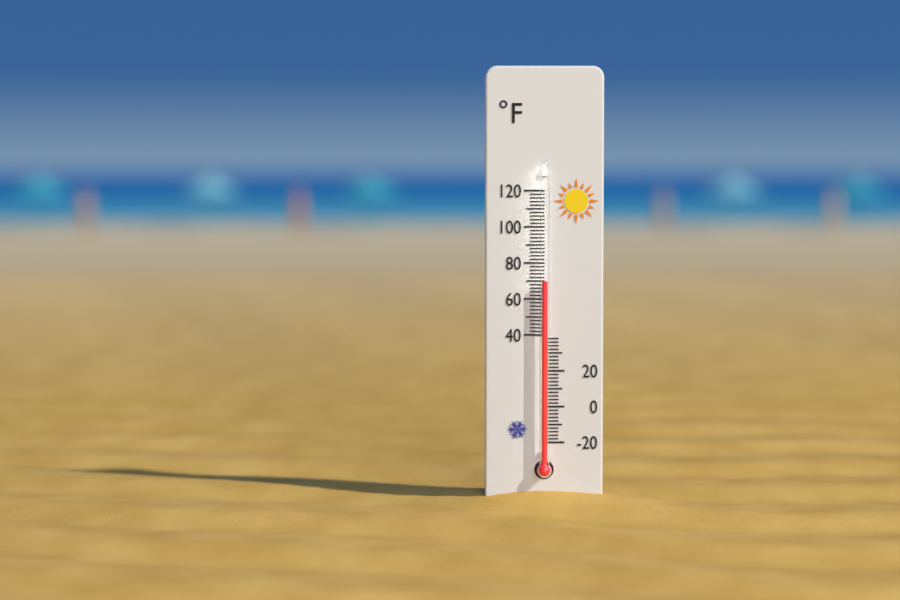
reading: 70 °F
